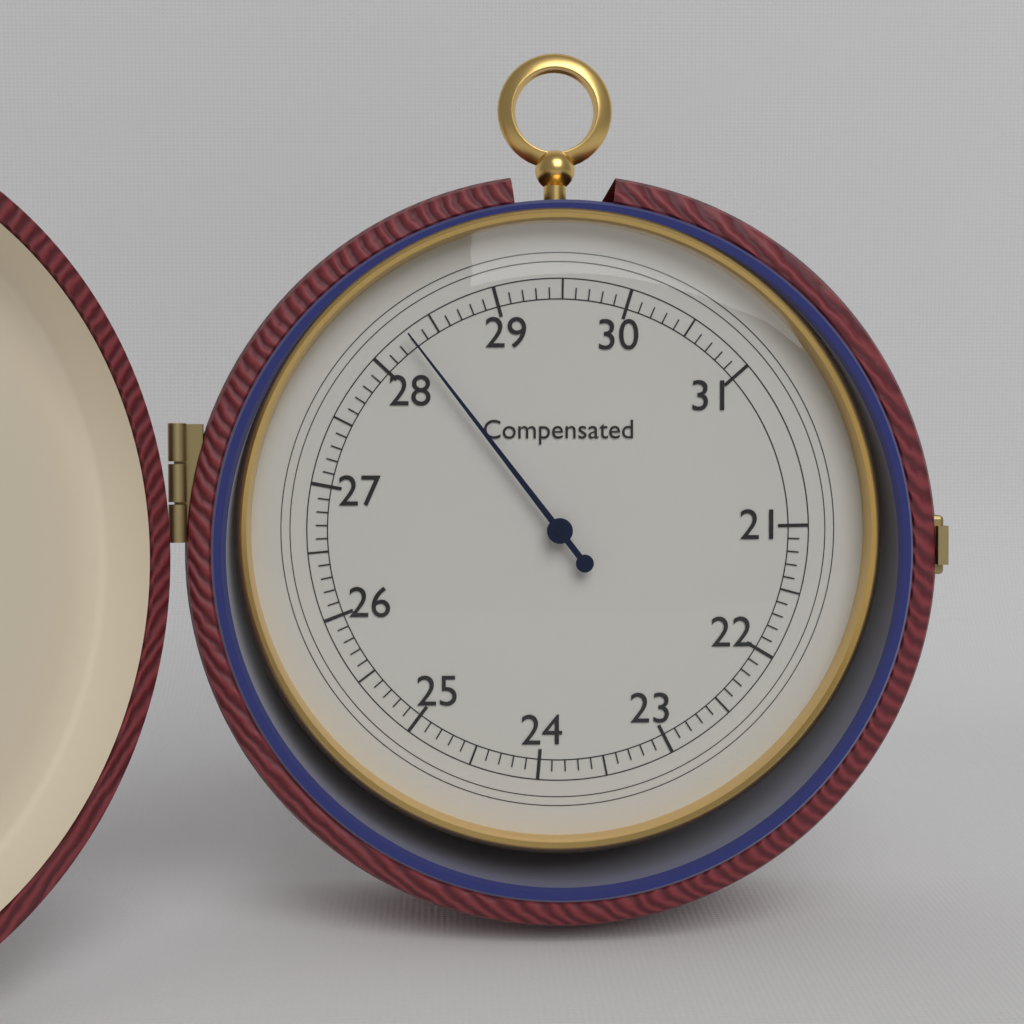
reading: 28.3 (no unit)
